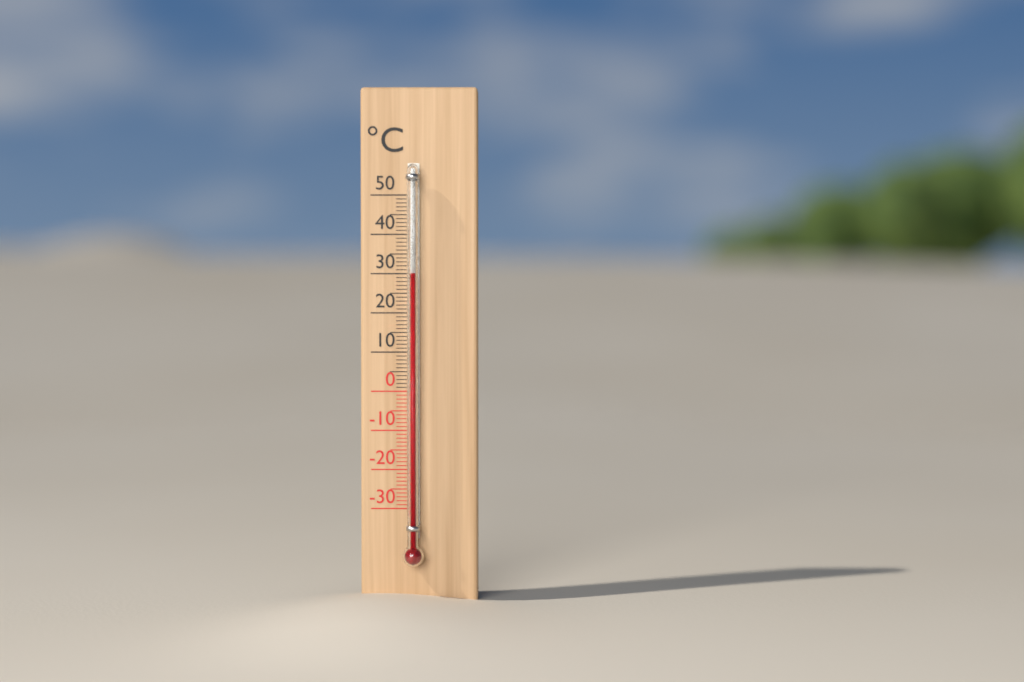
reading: 30 °C
